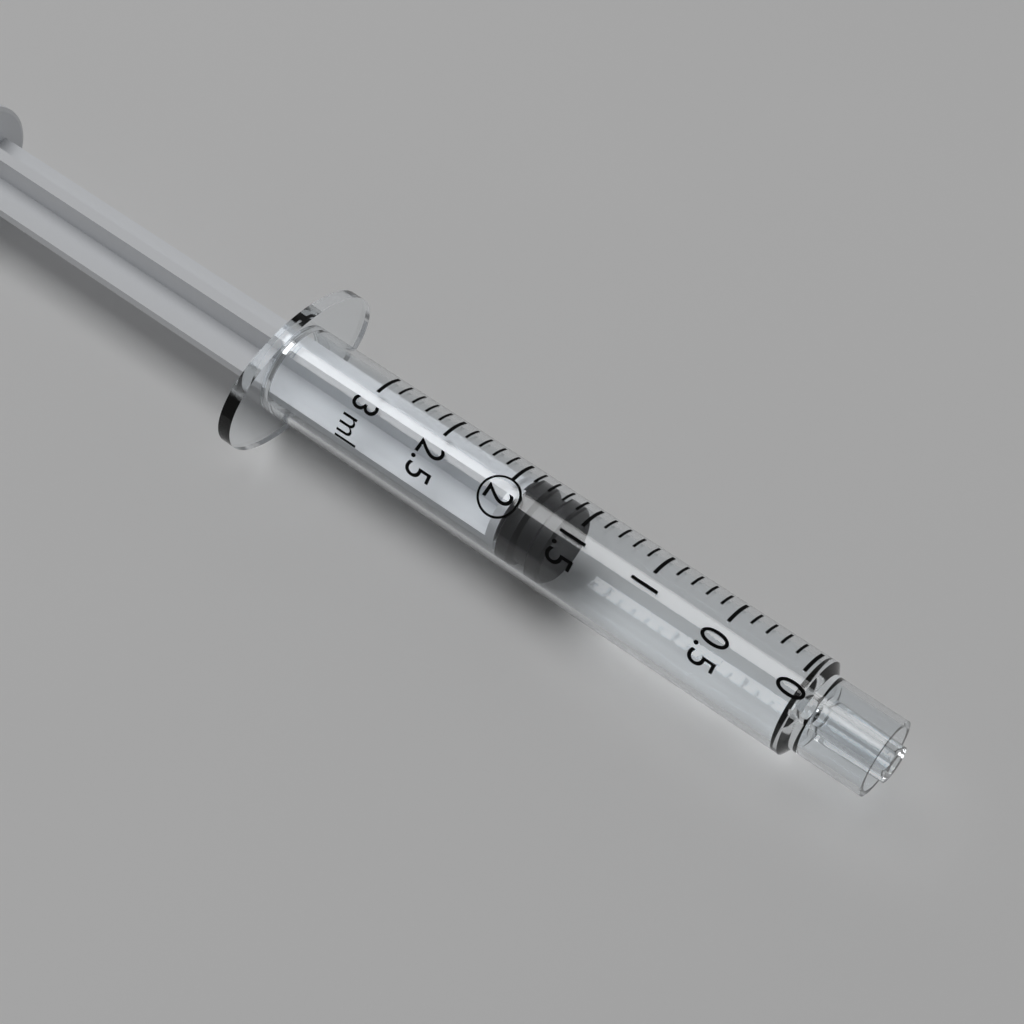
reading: 1.6 ml
